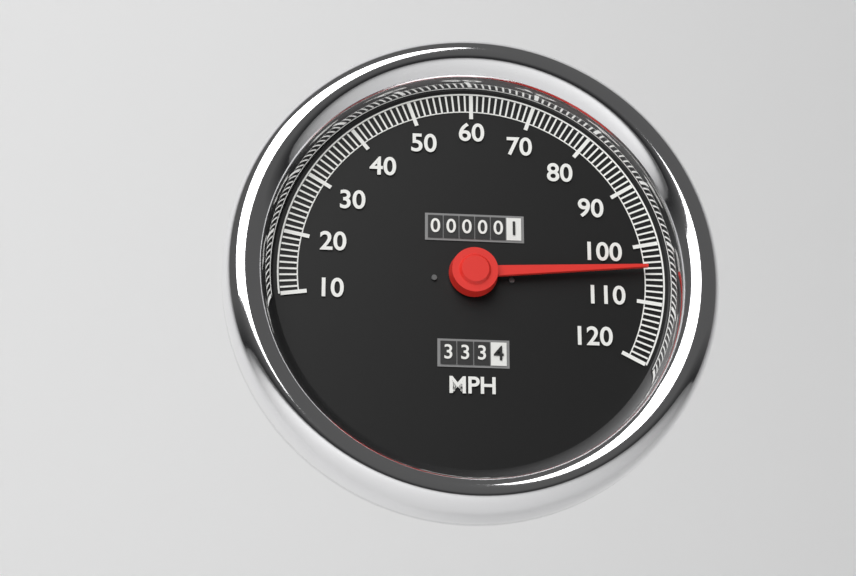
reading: 104 MPH
